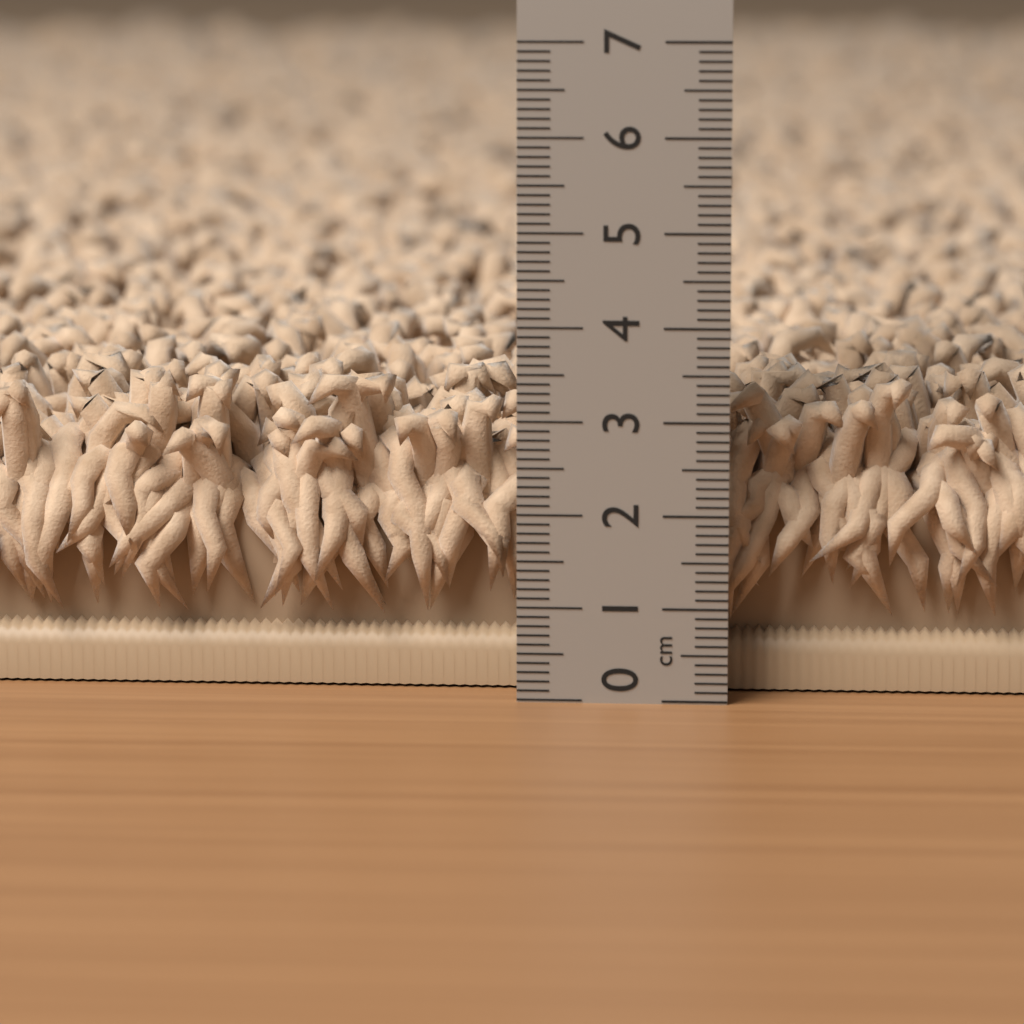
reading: 3.4 cm
